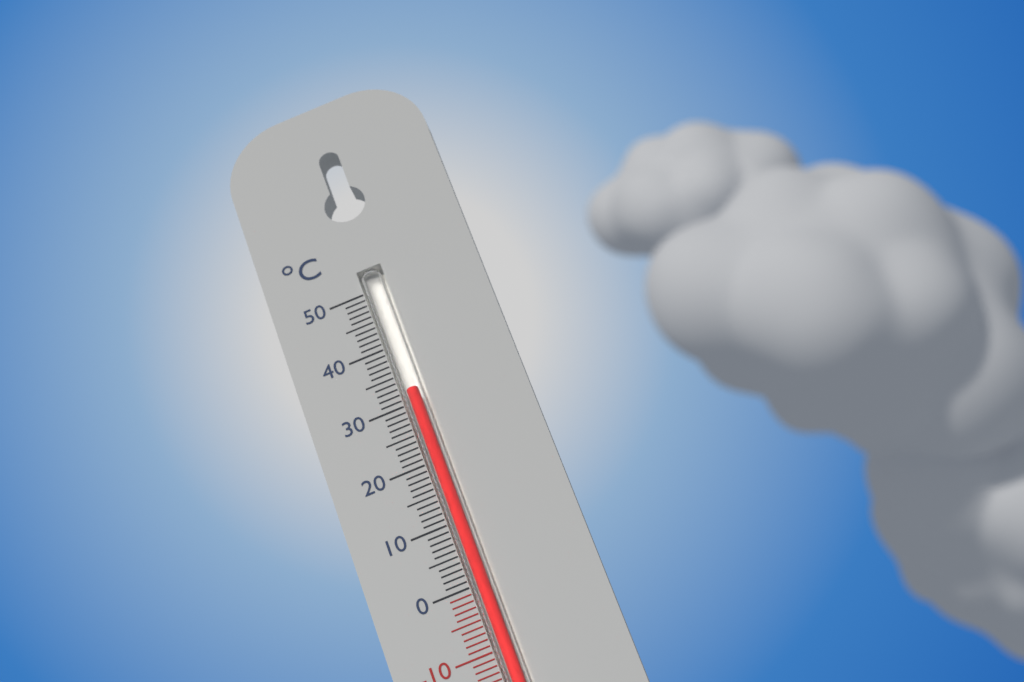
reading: 32 °C
